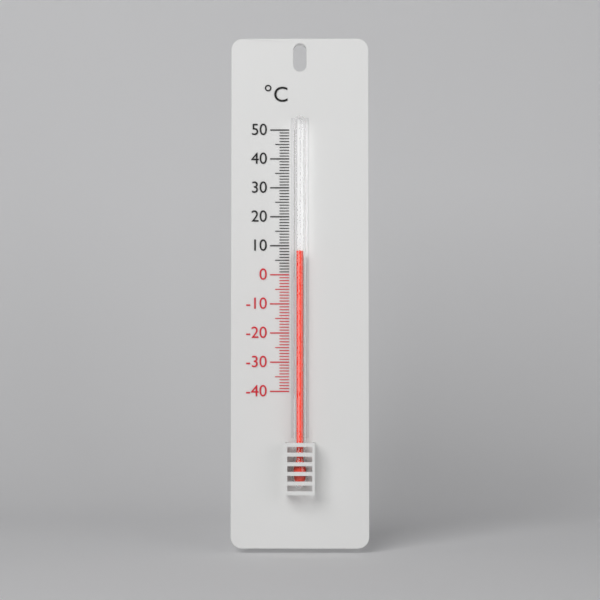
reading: 8 °C
